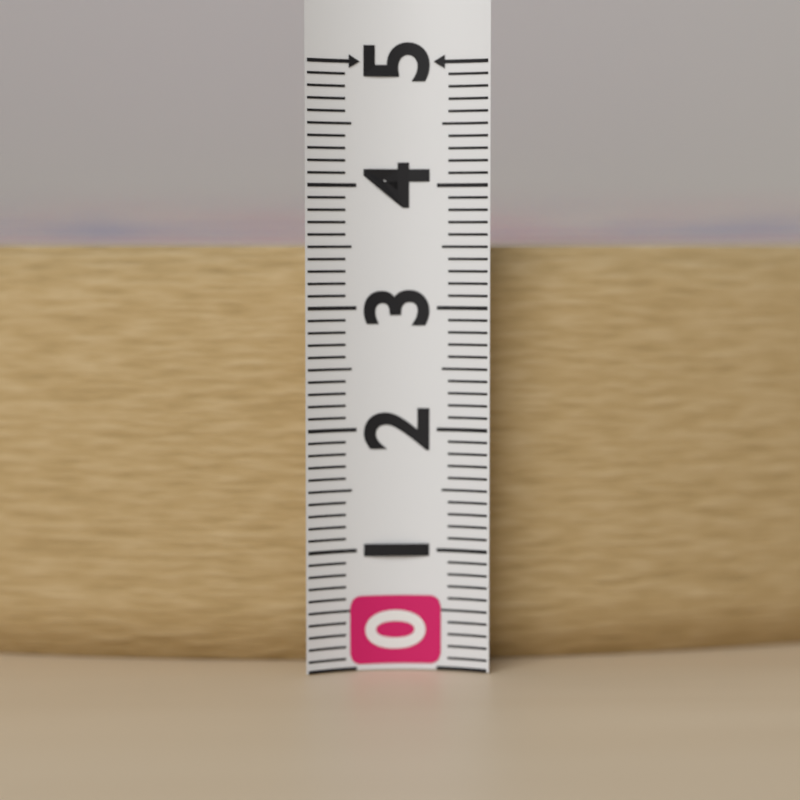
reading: 3.5 (no unit)
